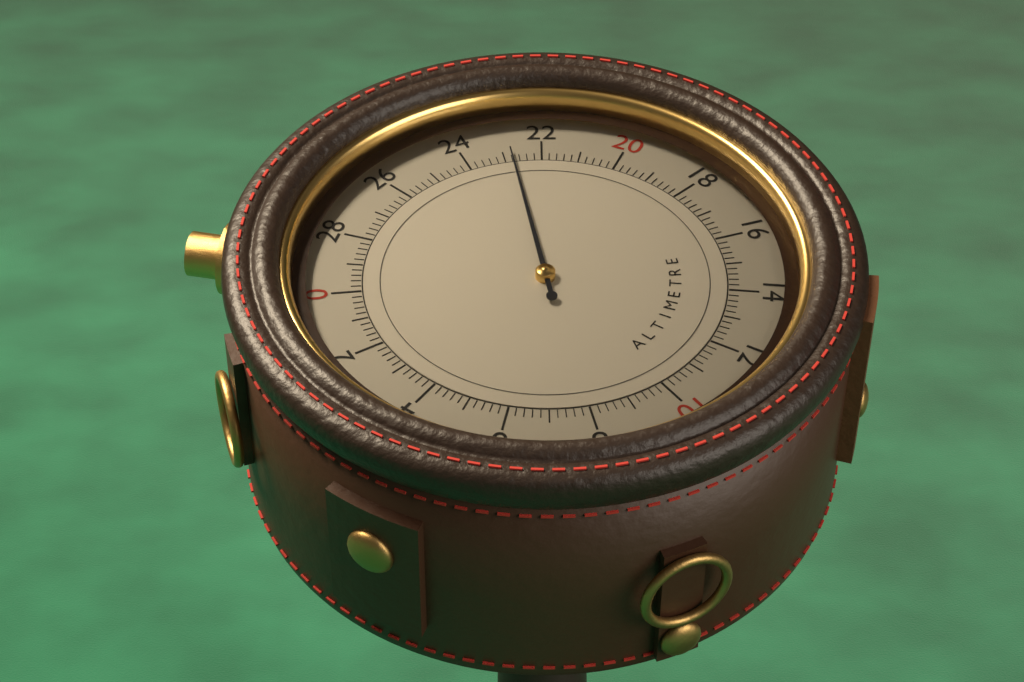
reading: 22.8 (no unit)
